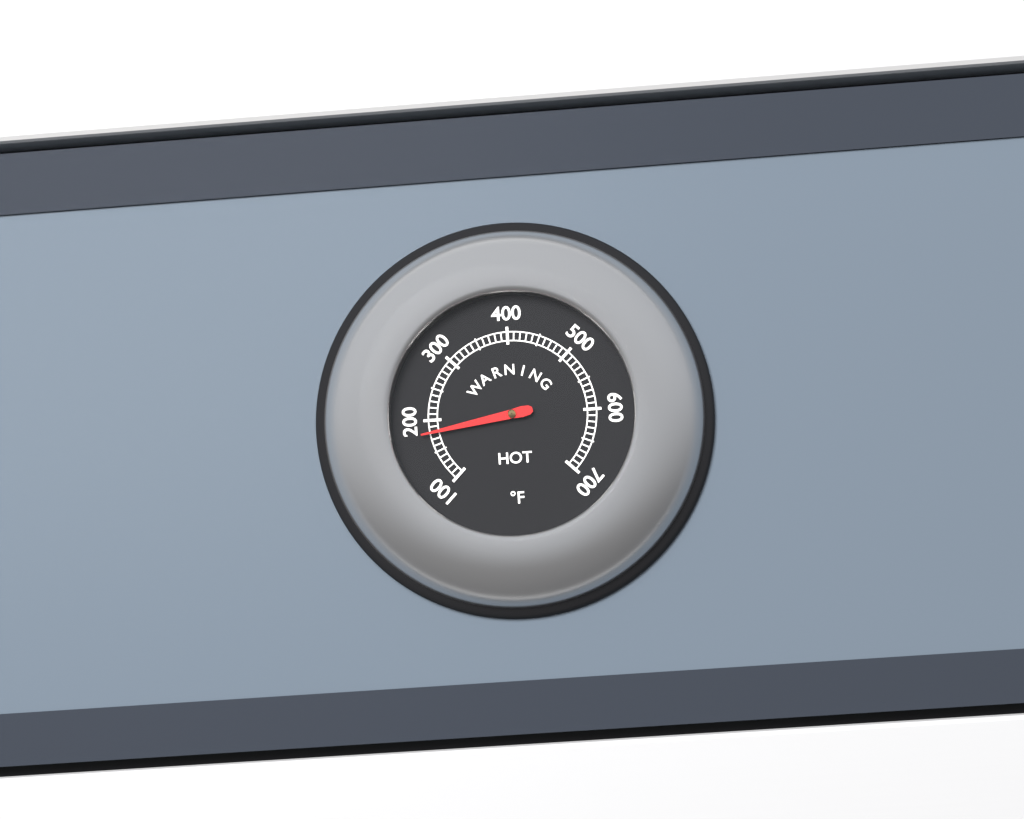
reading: 180 °F
